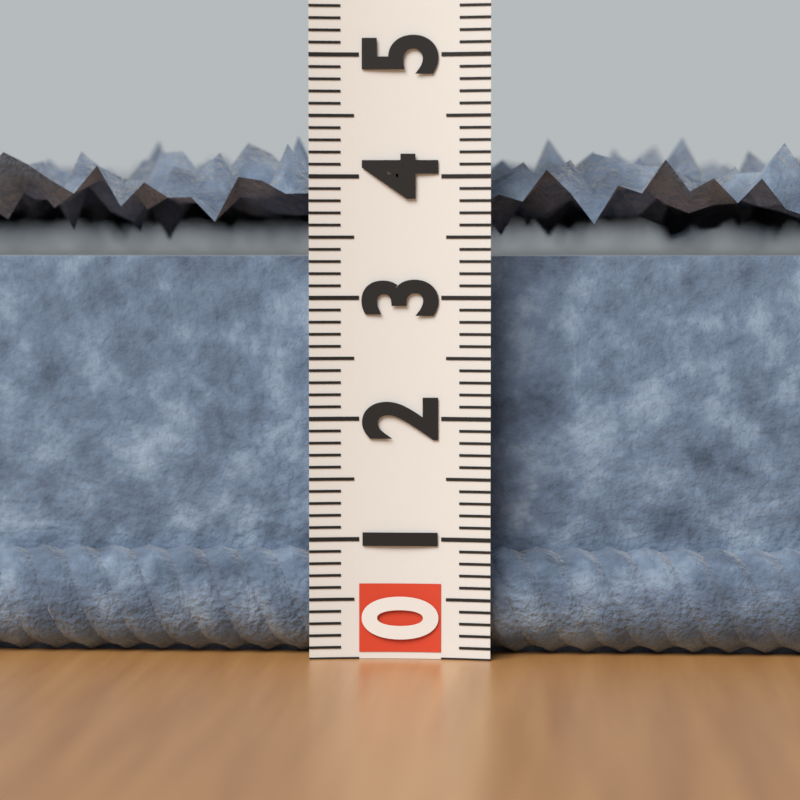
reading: 4.4 (no unit)
